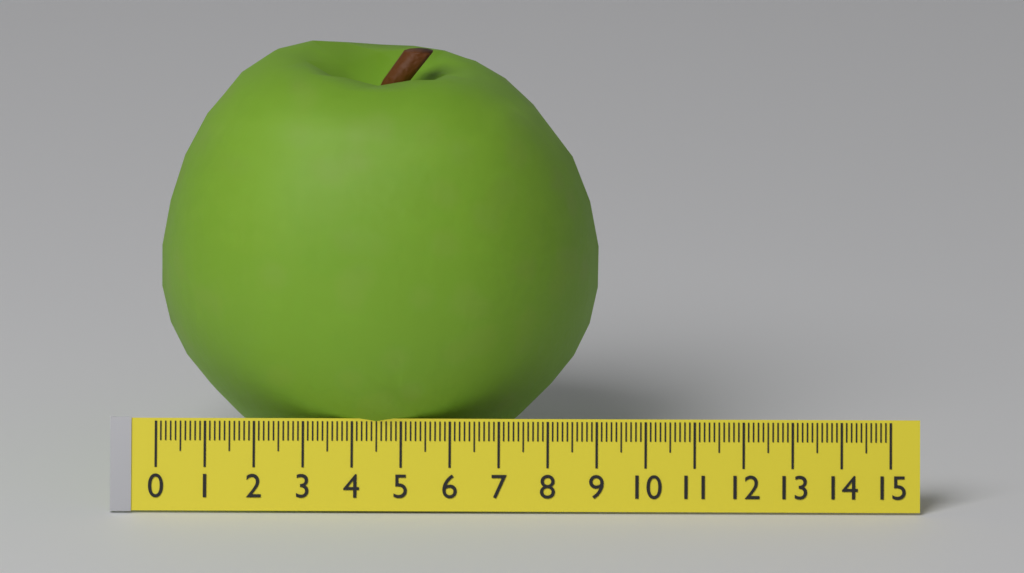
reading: 9.0 (no unit)
